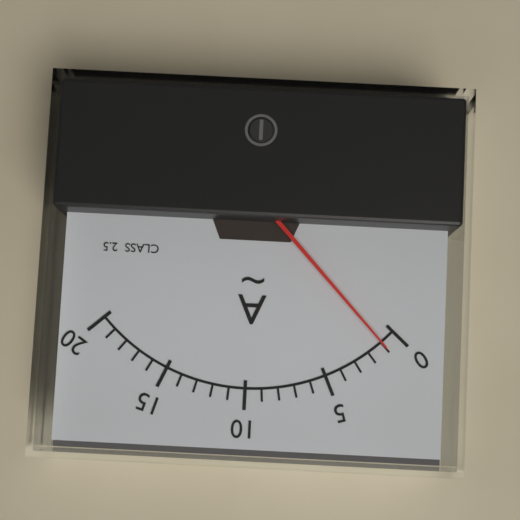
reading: 1 A
